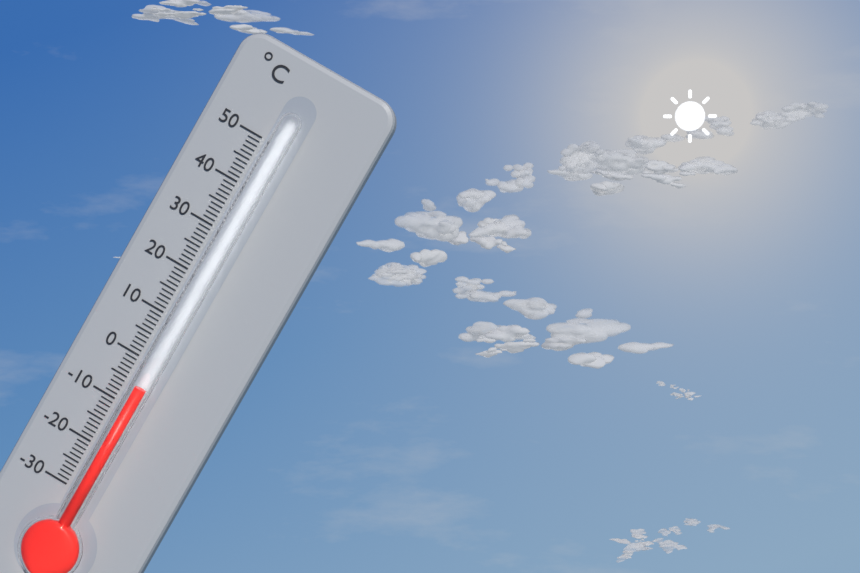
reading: -5 °C
